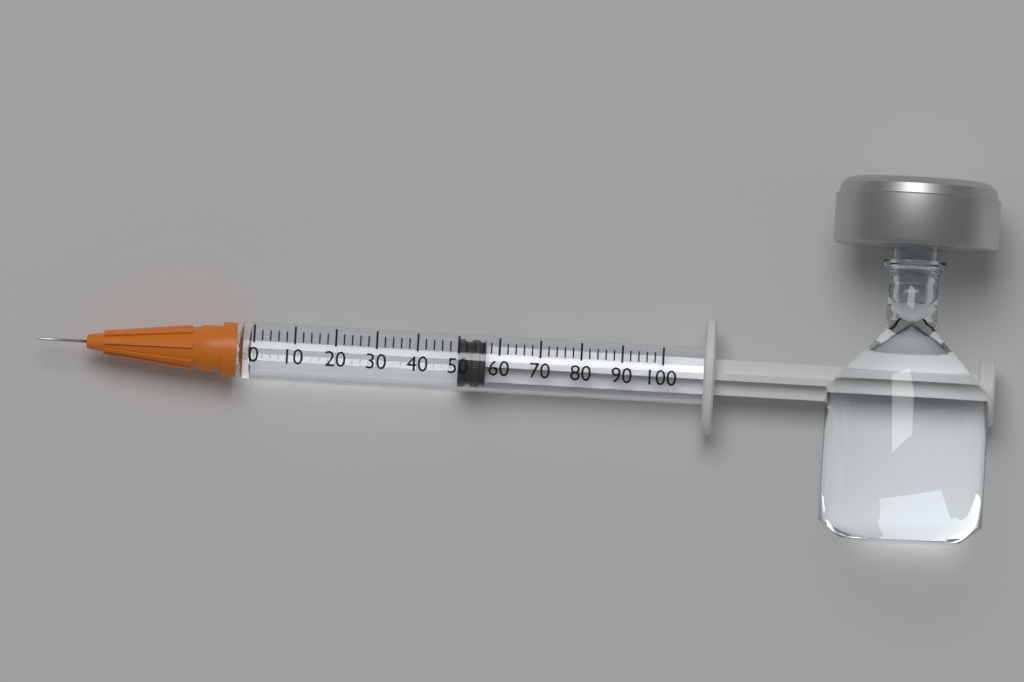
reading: 50 (no unit)
